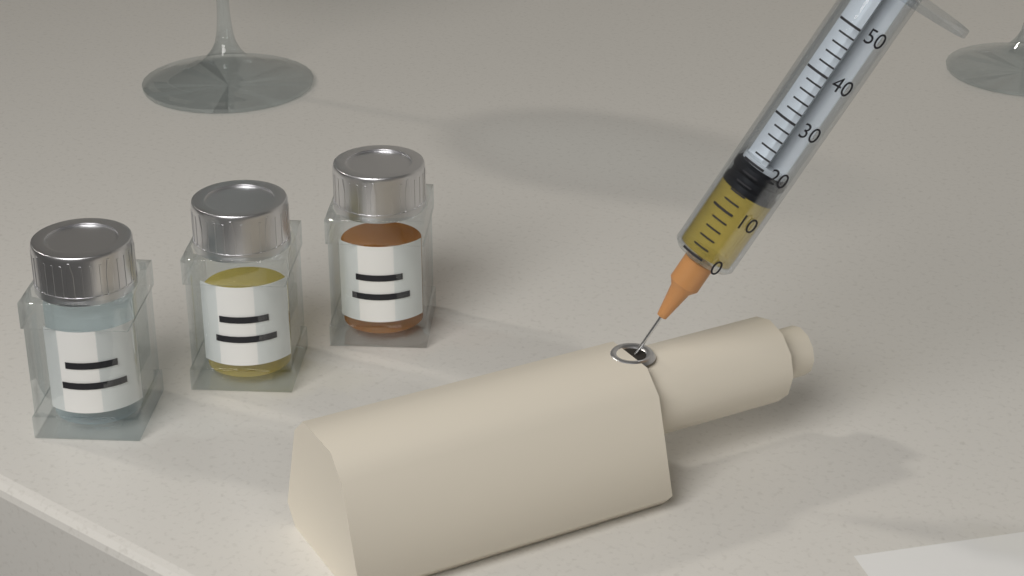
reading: 14 (no unit)
